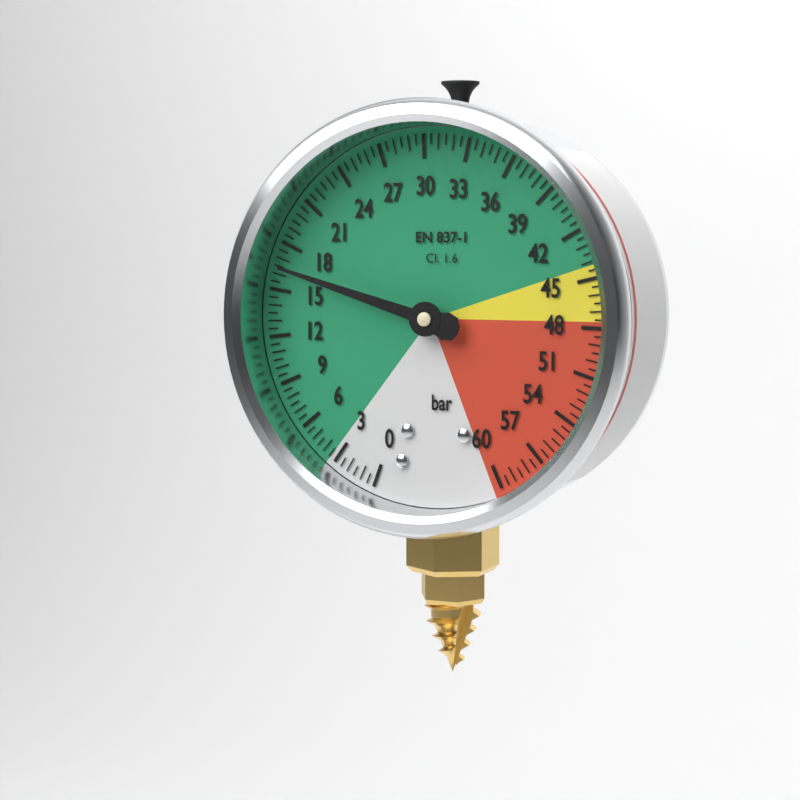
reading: 16.5 bar
